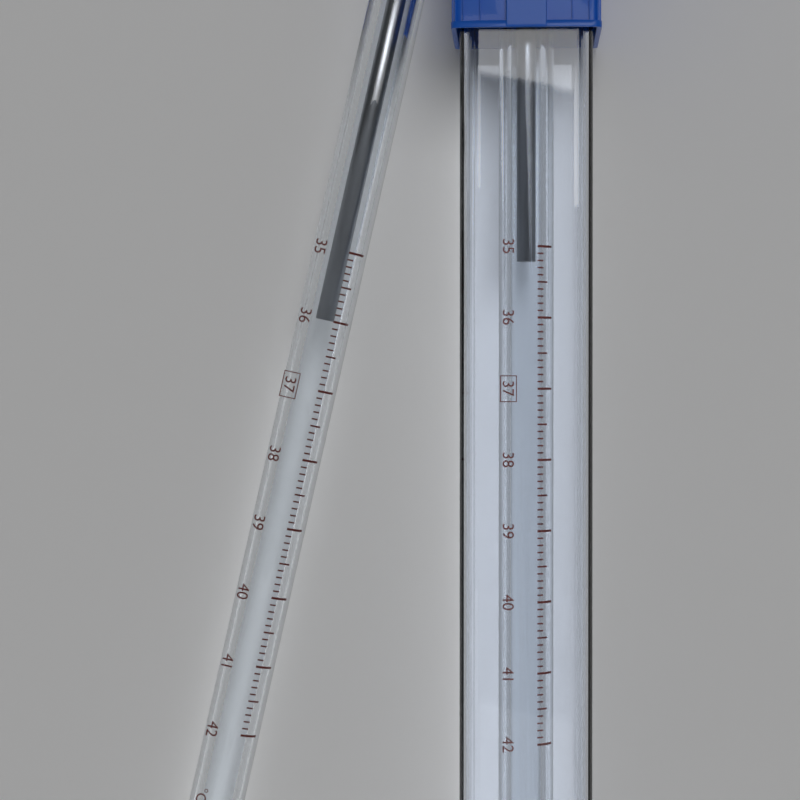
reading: 36.0 °C
